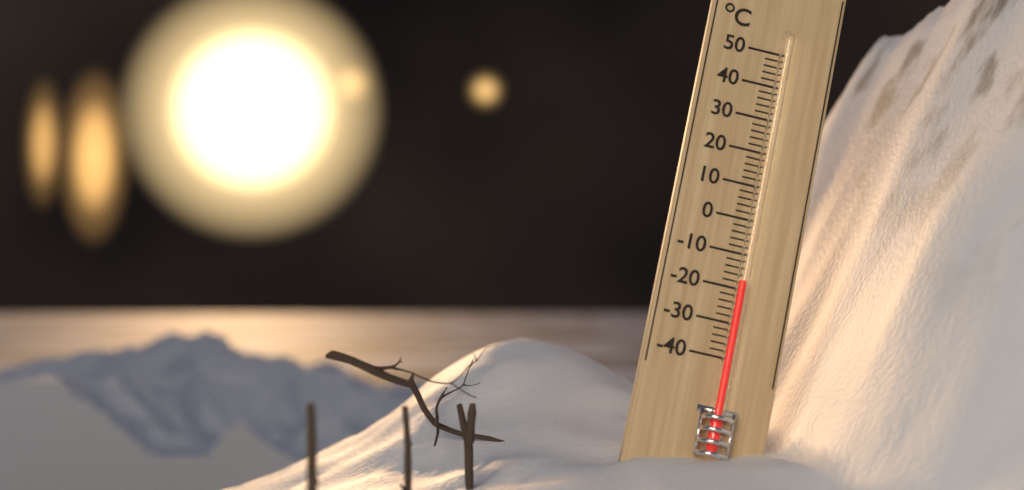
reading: -18 °C
